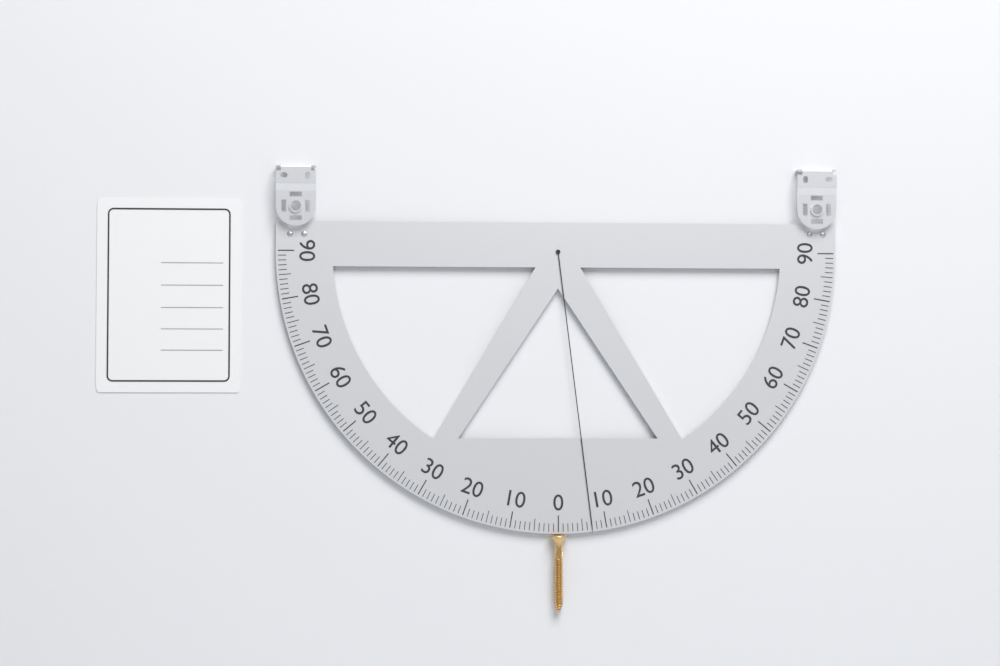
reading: 7 (no unit)
